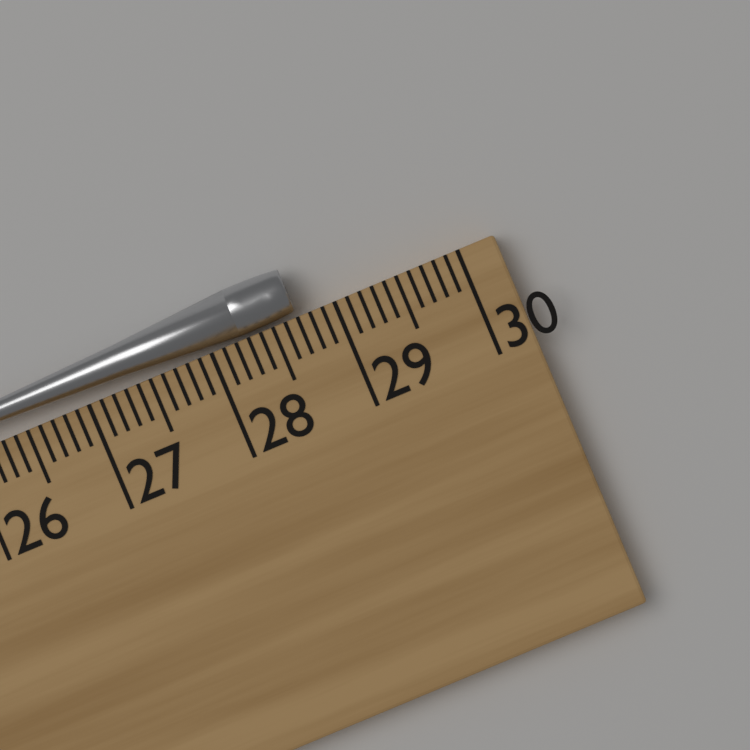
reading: 28.7 cm
